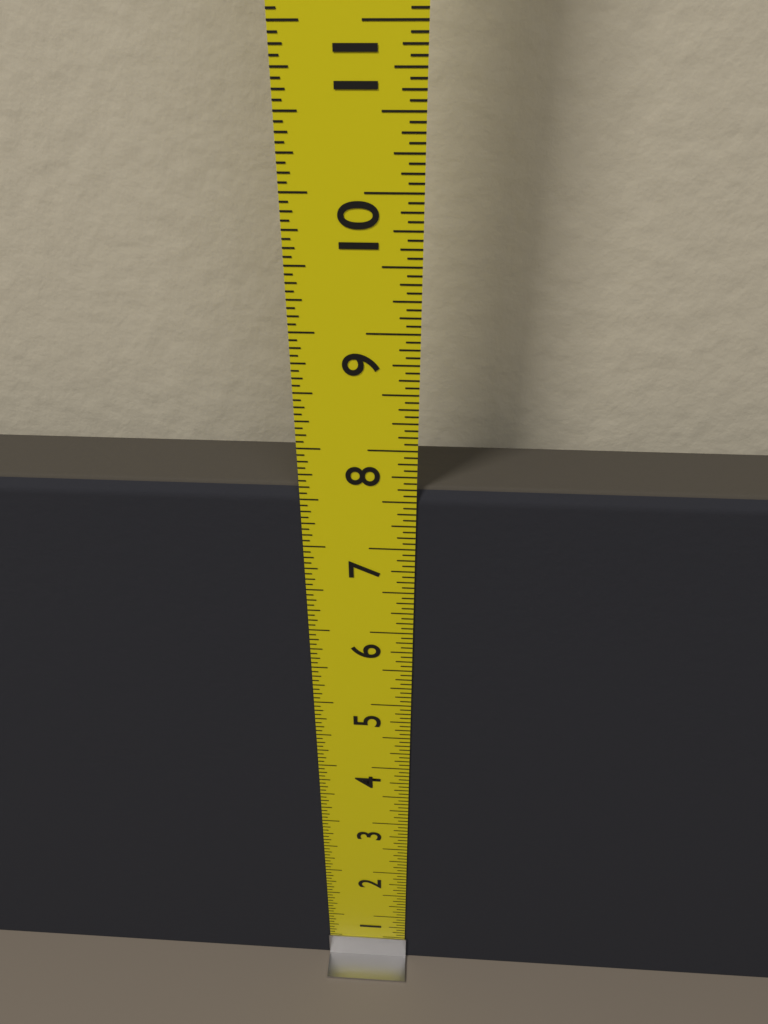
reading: 7.6250 in
